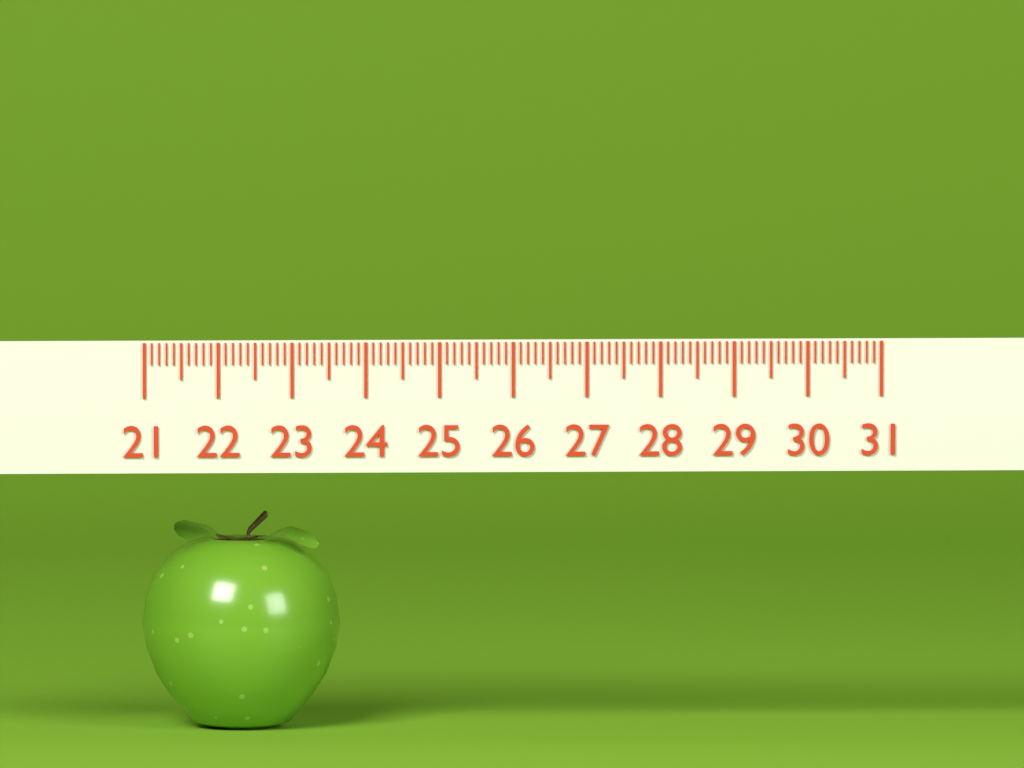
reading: 23.7 (no unit)
